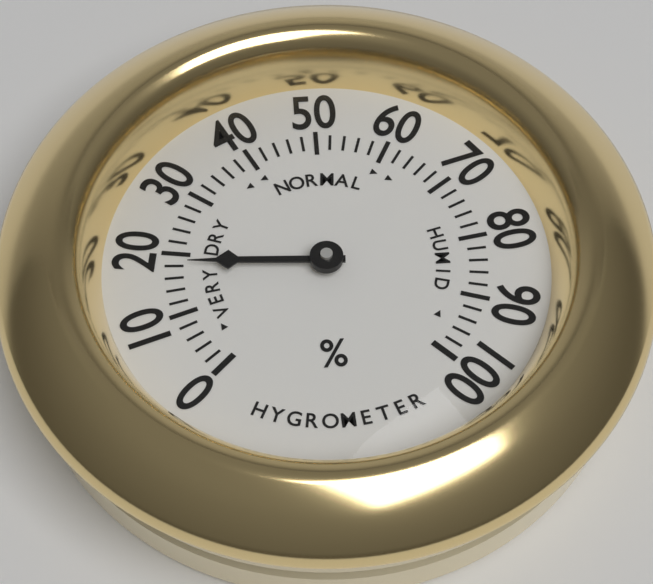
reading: 18 %
